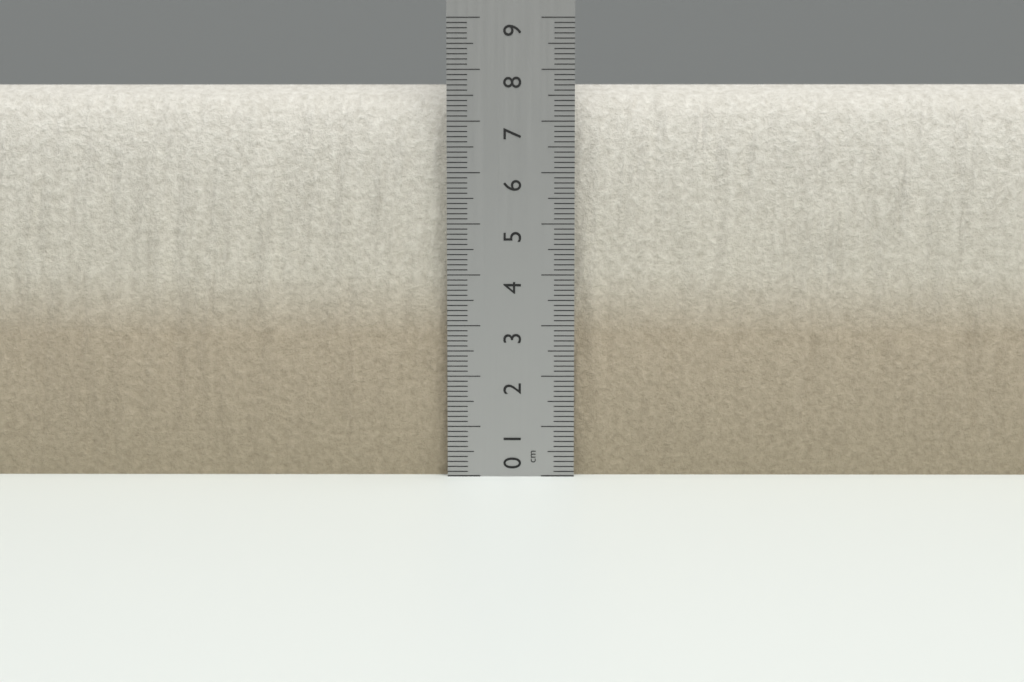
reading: 7.8 cm
